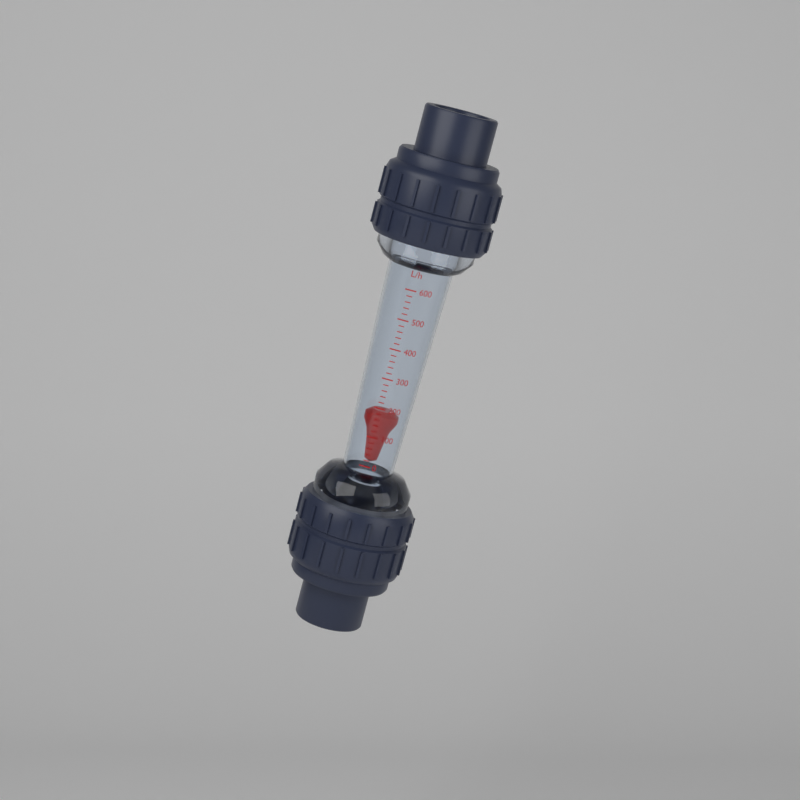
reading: 180 L/h
